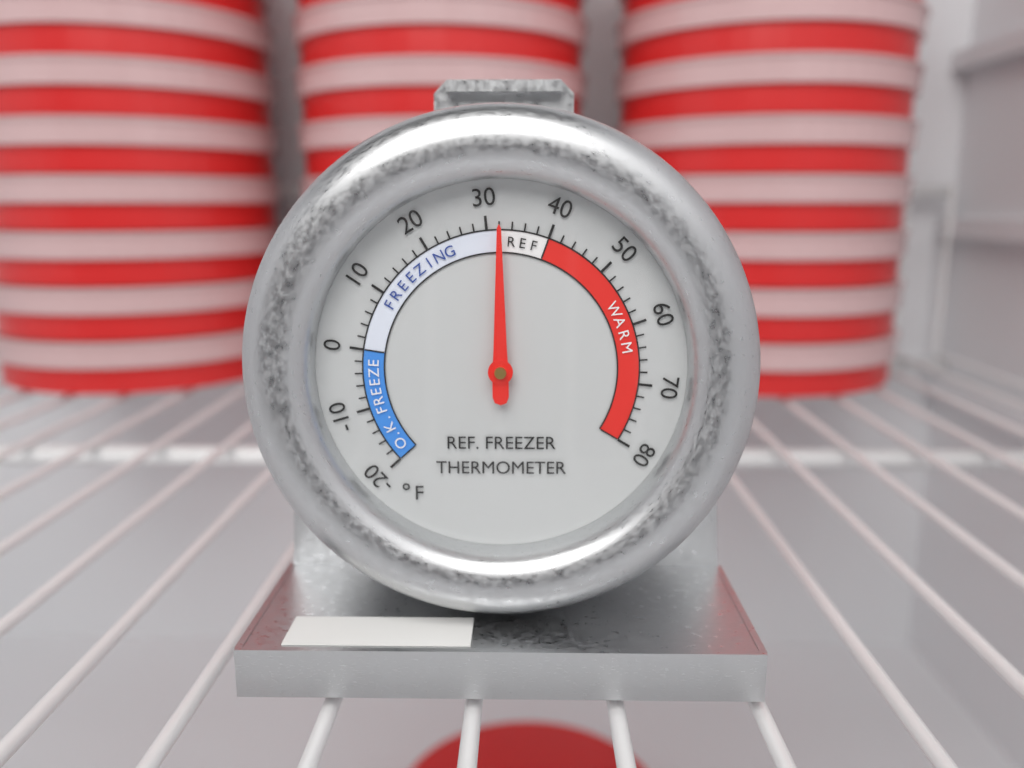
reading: 32 °F
